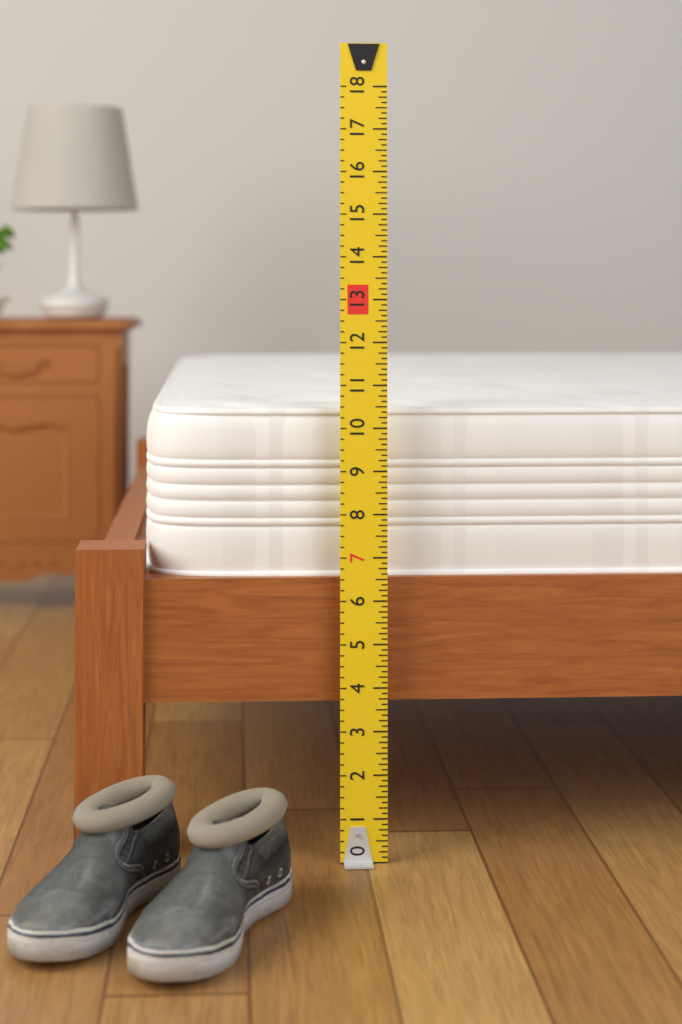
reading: 10.500 (no unit)
